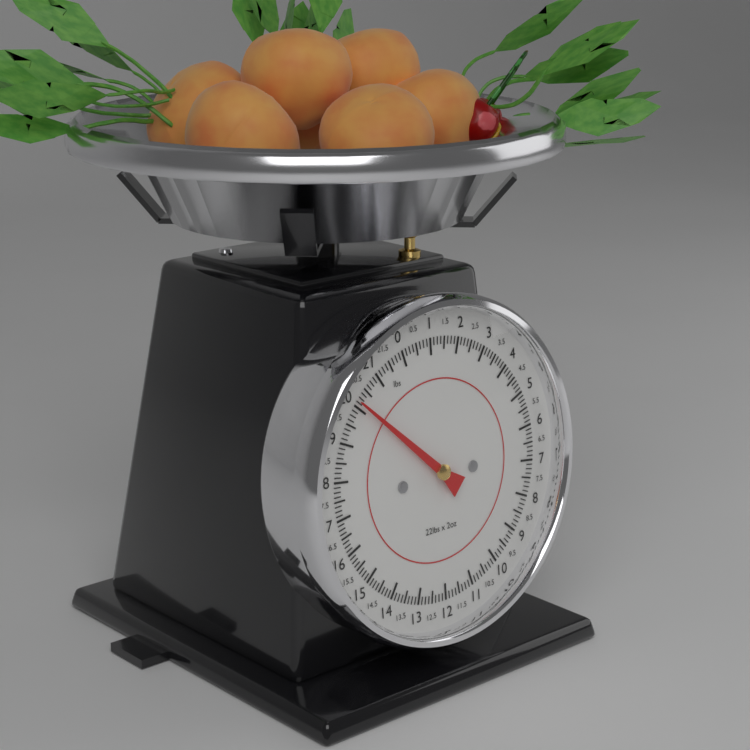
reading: 20.125 lbs
